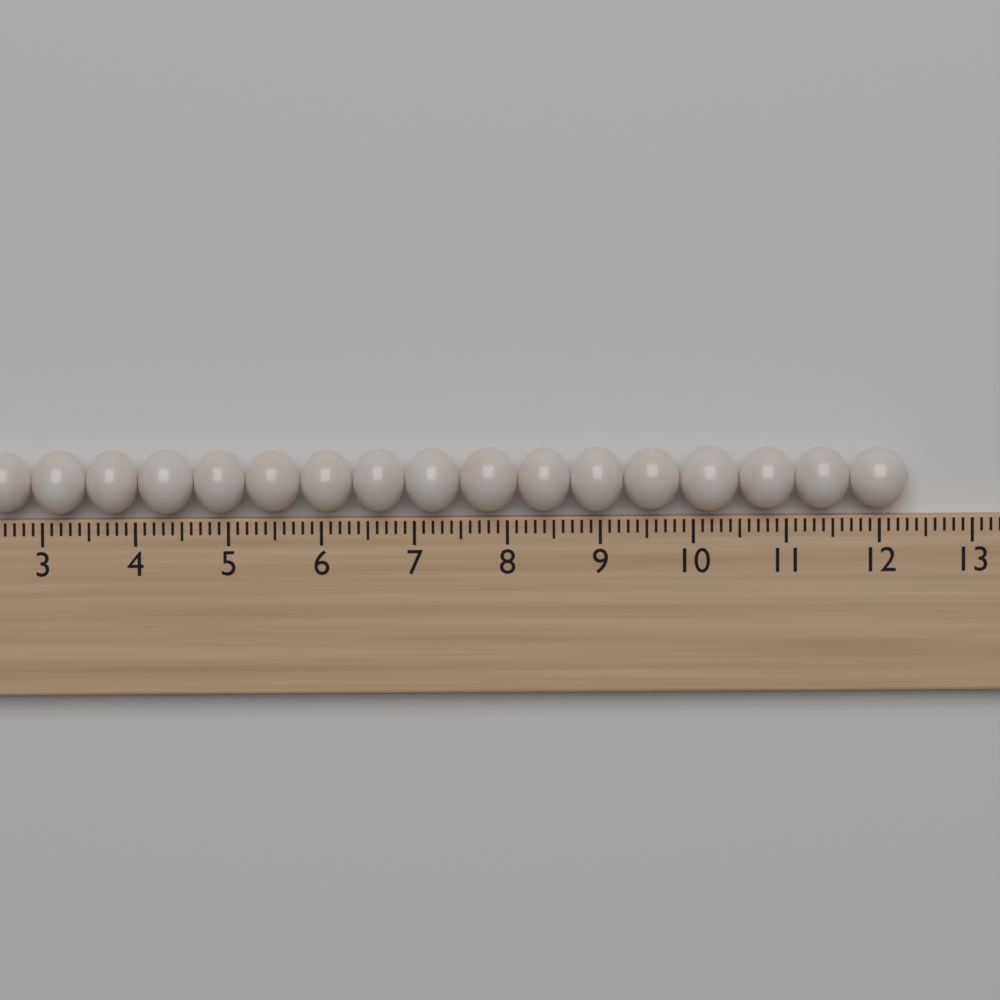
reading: 12.3 (no unit)
